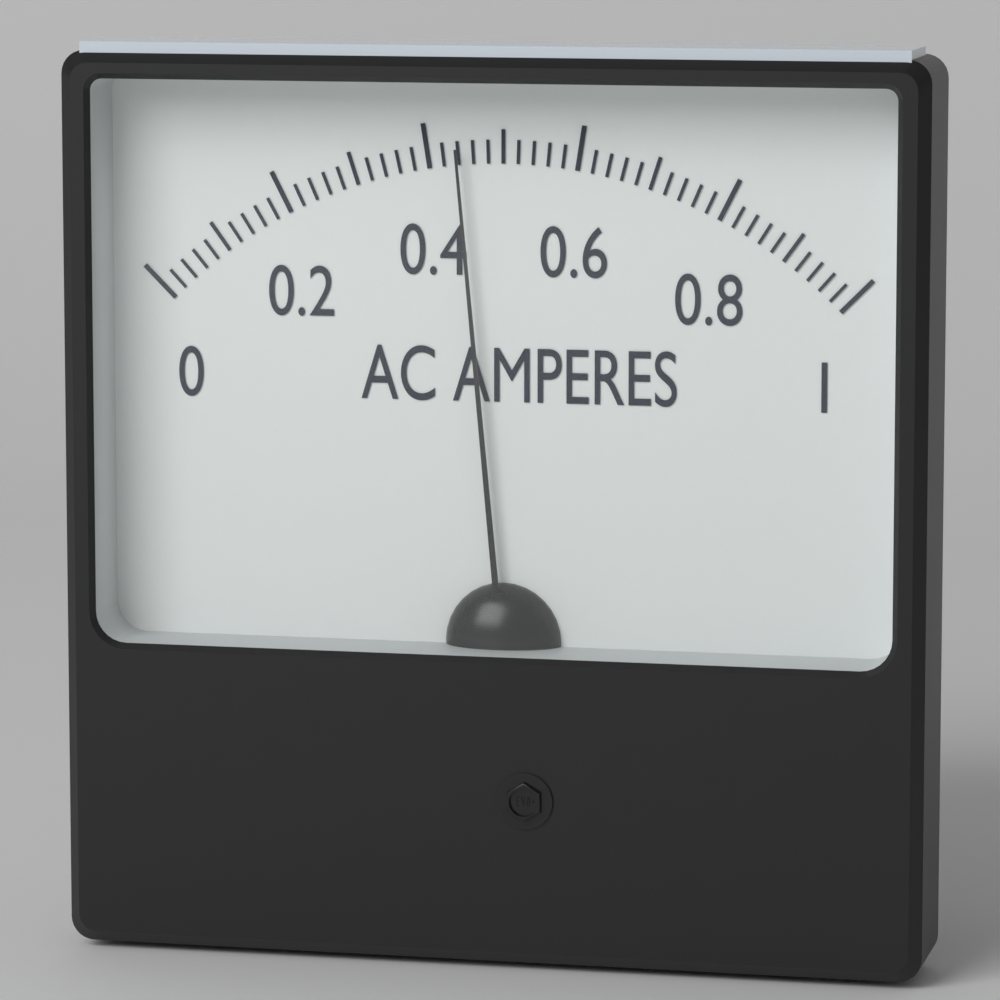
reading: 0.44 A
